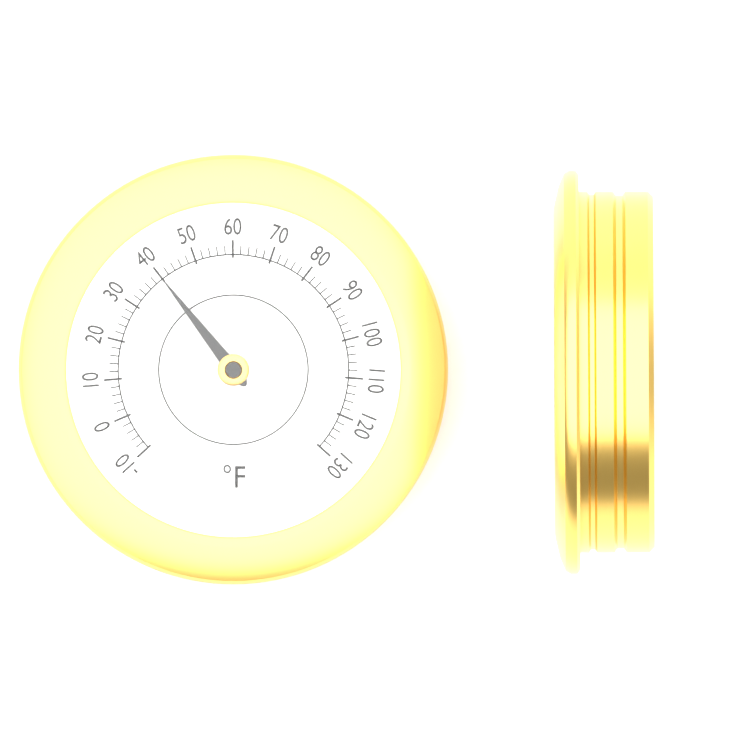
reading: 40 °F
